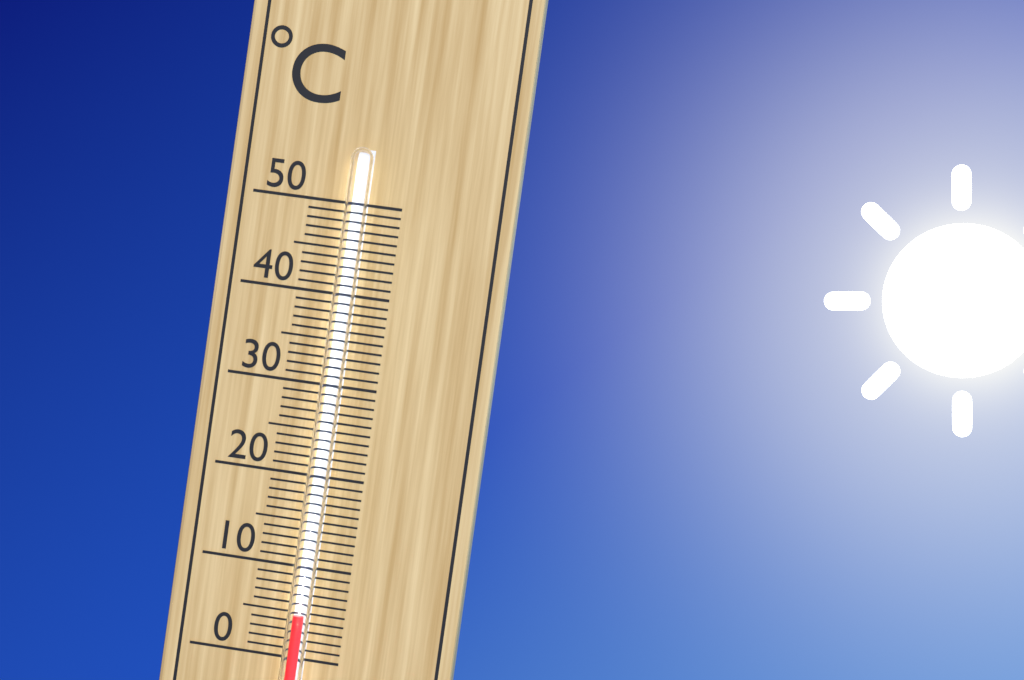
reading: 5 °C
